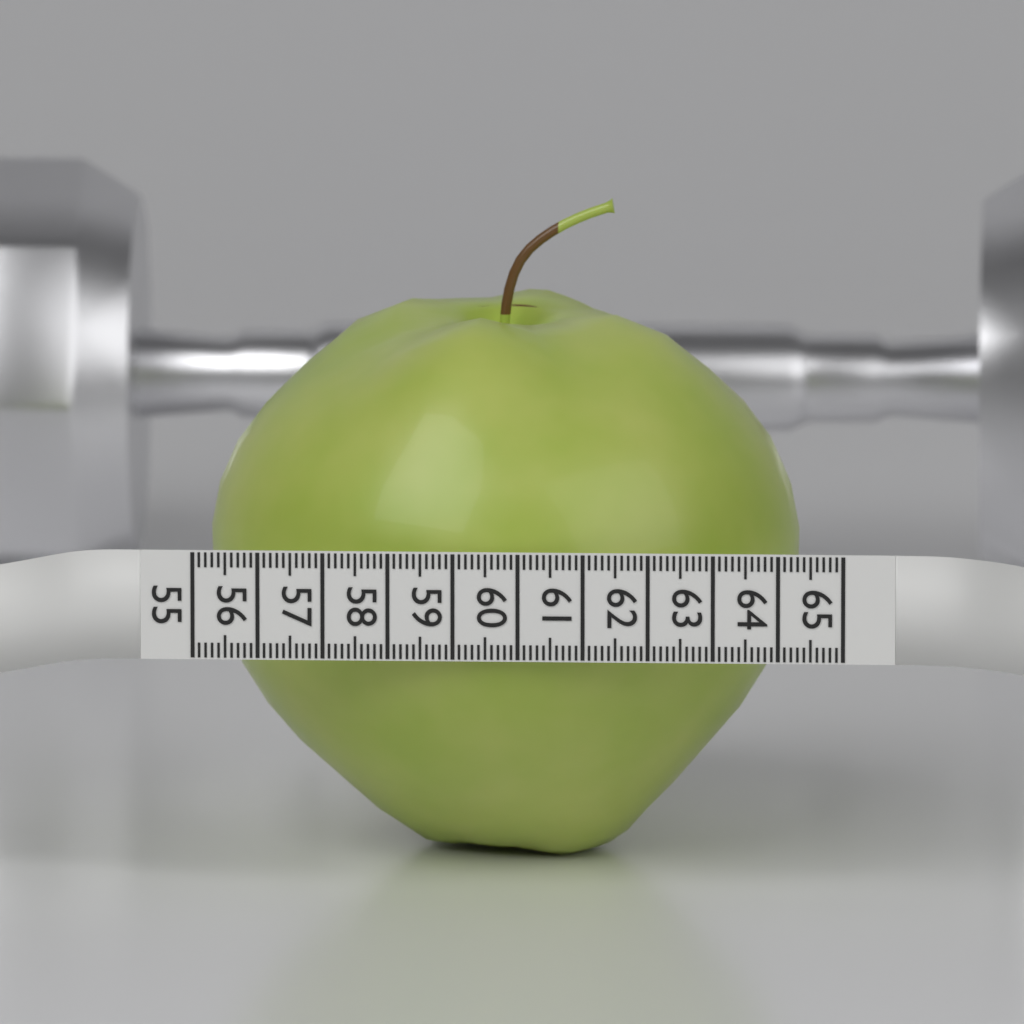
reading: 64.2 (no unit)
